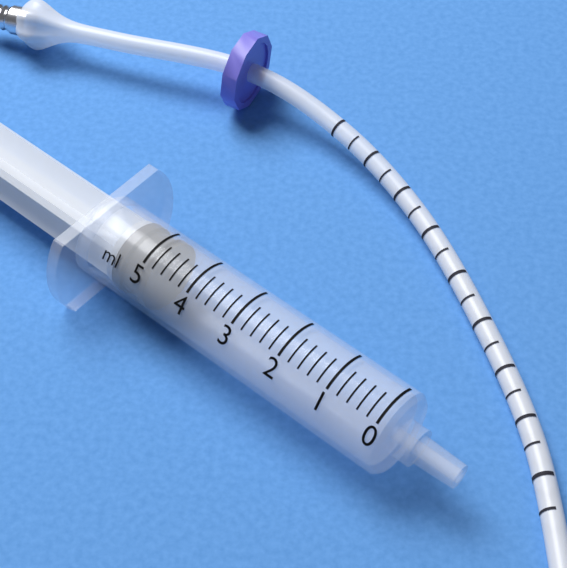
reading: 4.8 ml
